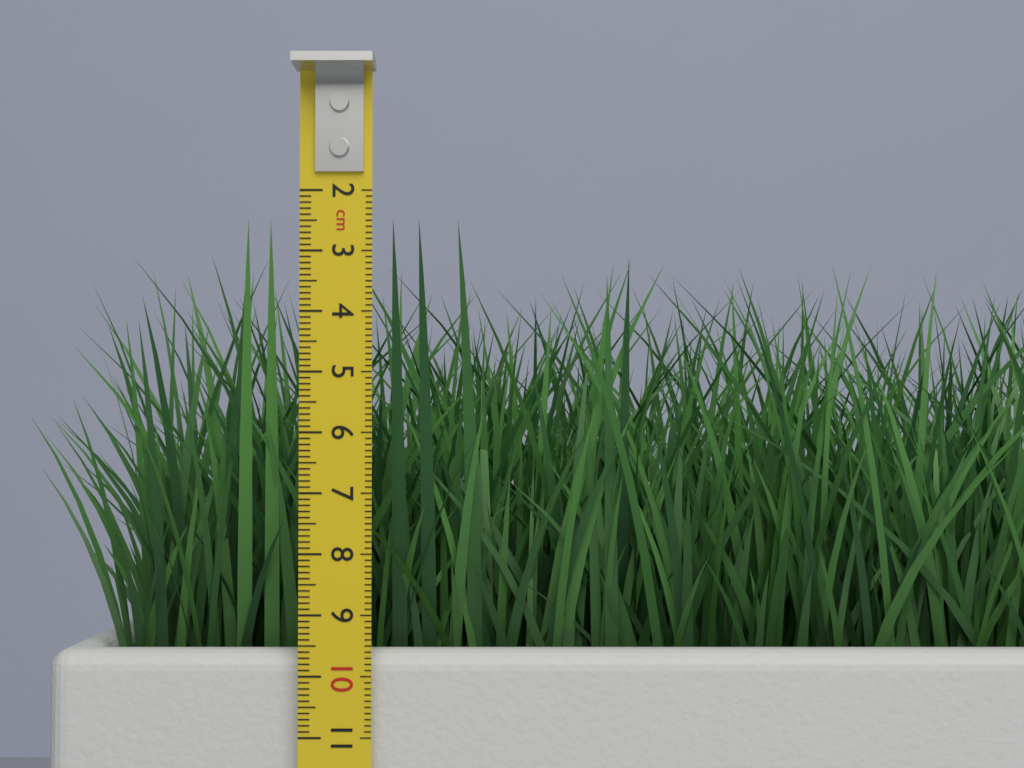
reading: 2.4 cm
